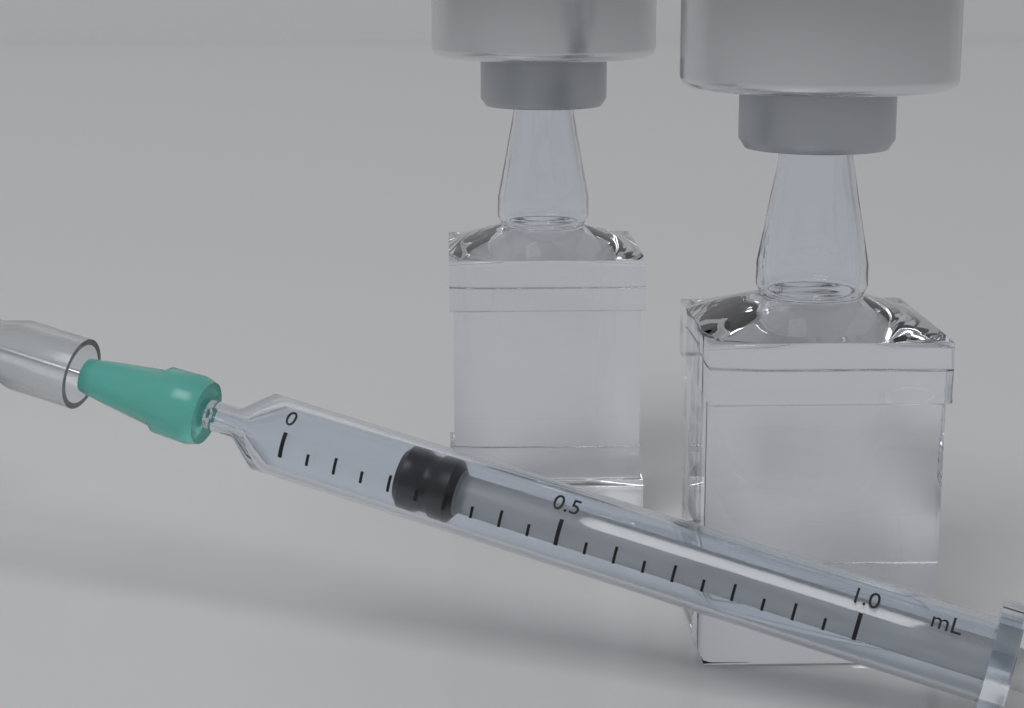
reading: 0.20 mL
